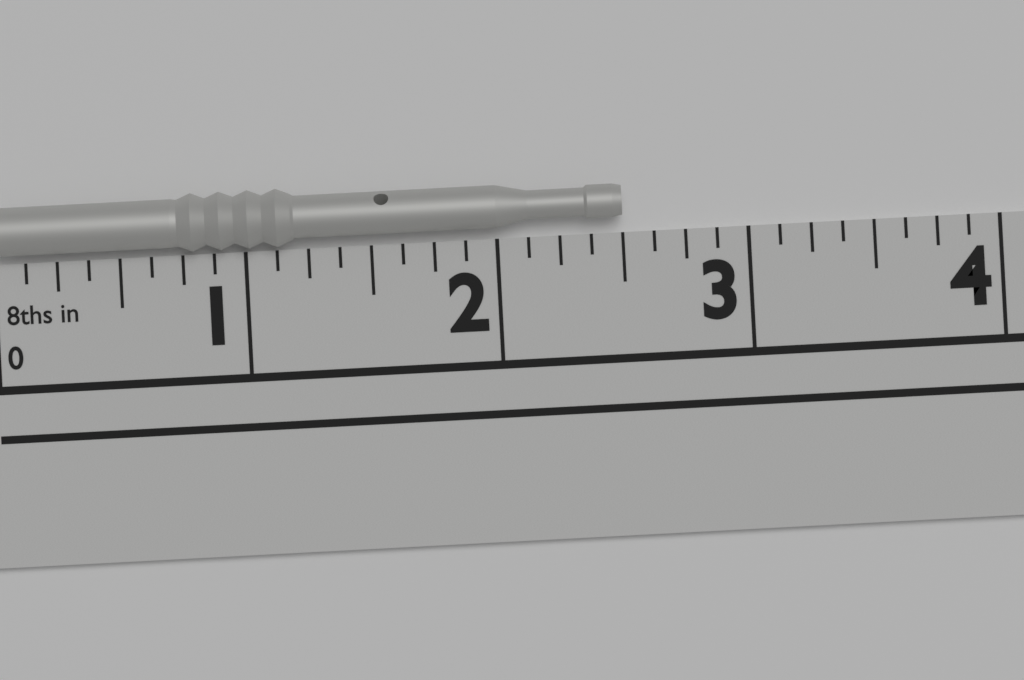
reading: 2.500 in
